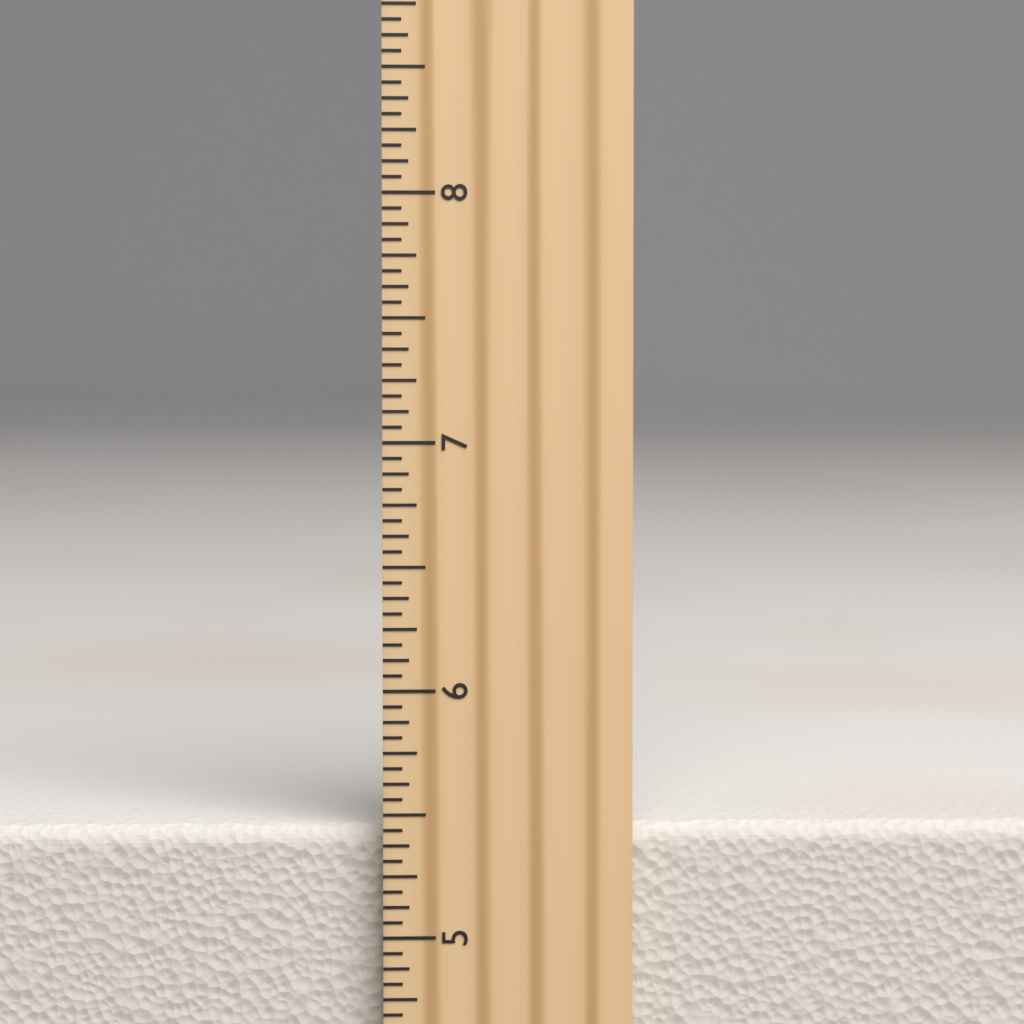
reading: 5.4375 inch
